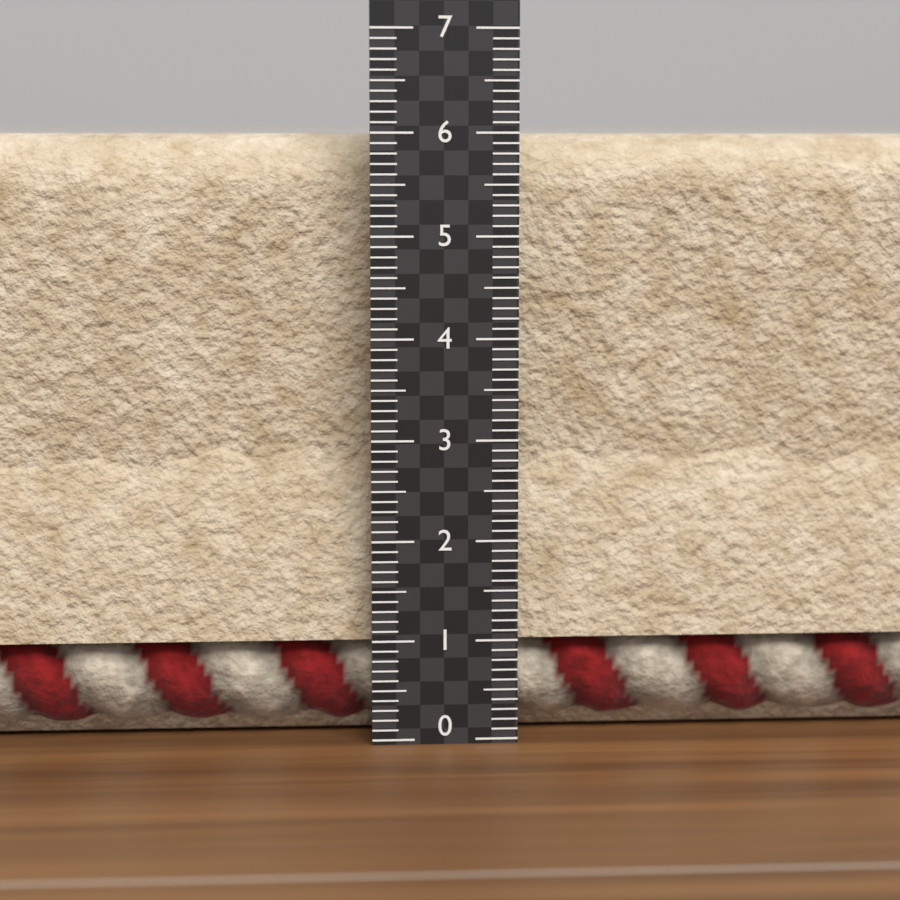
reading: 6.0 (no unit)
